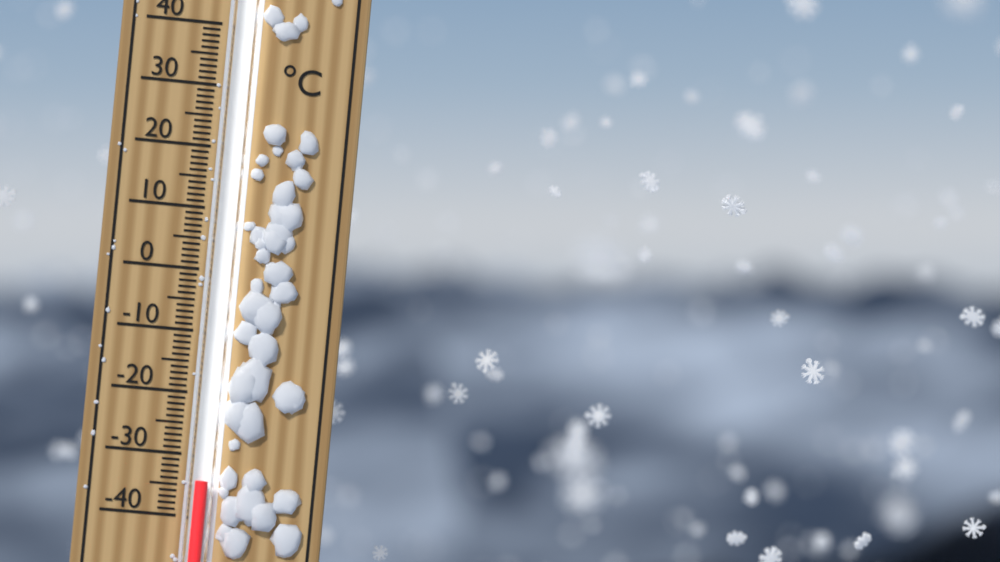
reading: -34 °C
